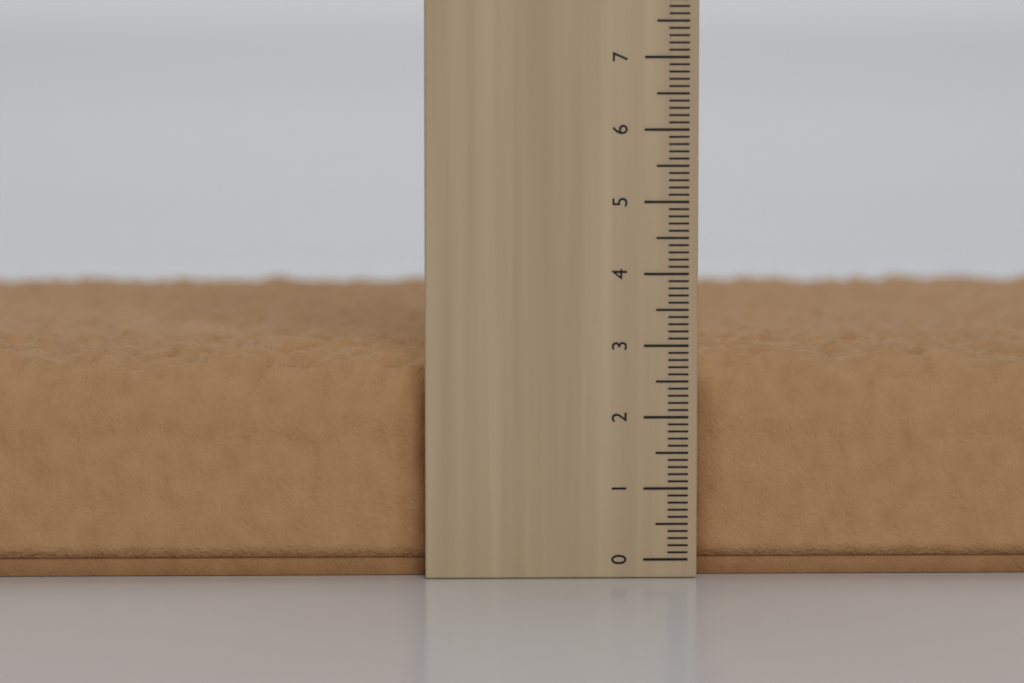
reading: 3.0 cm
